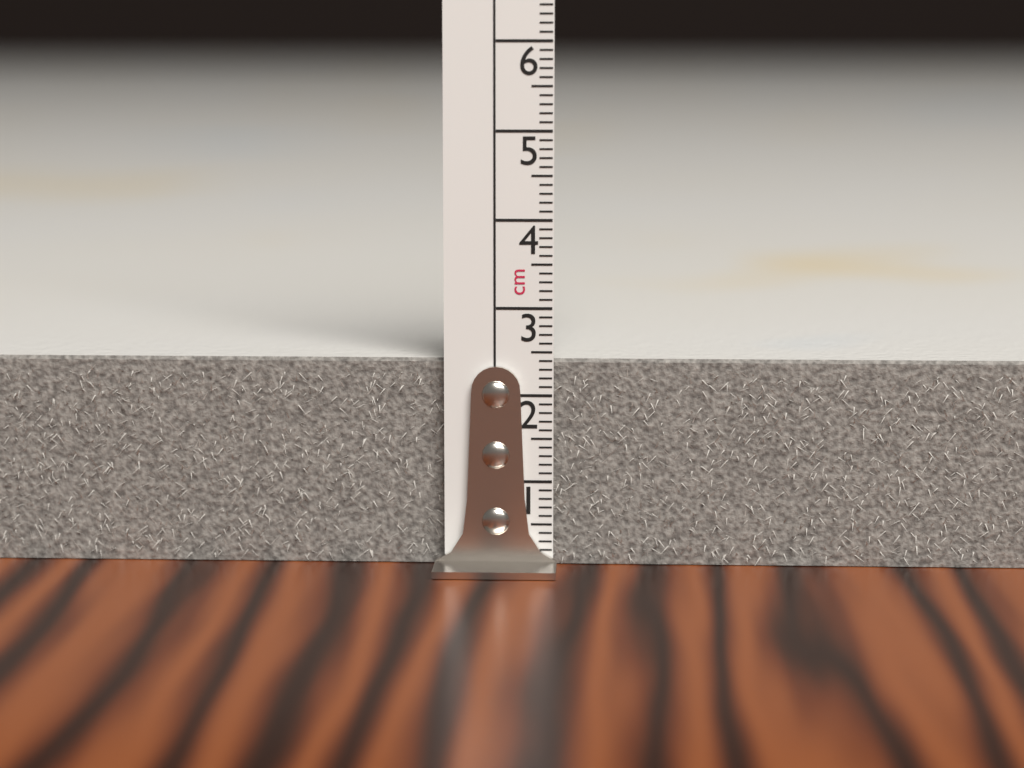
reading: 2.4 cm
